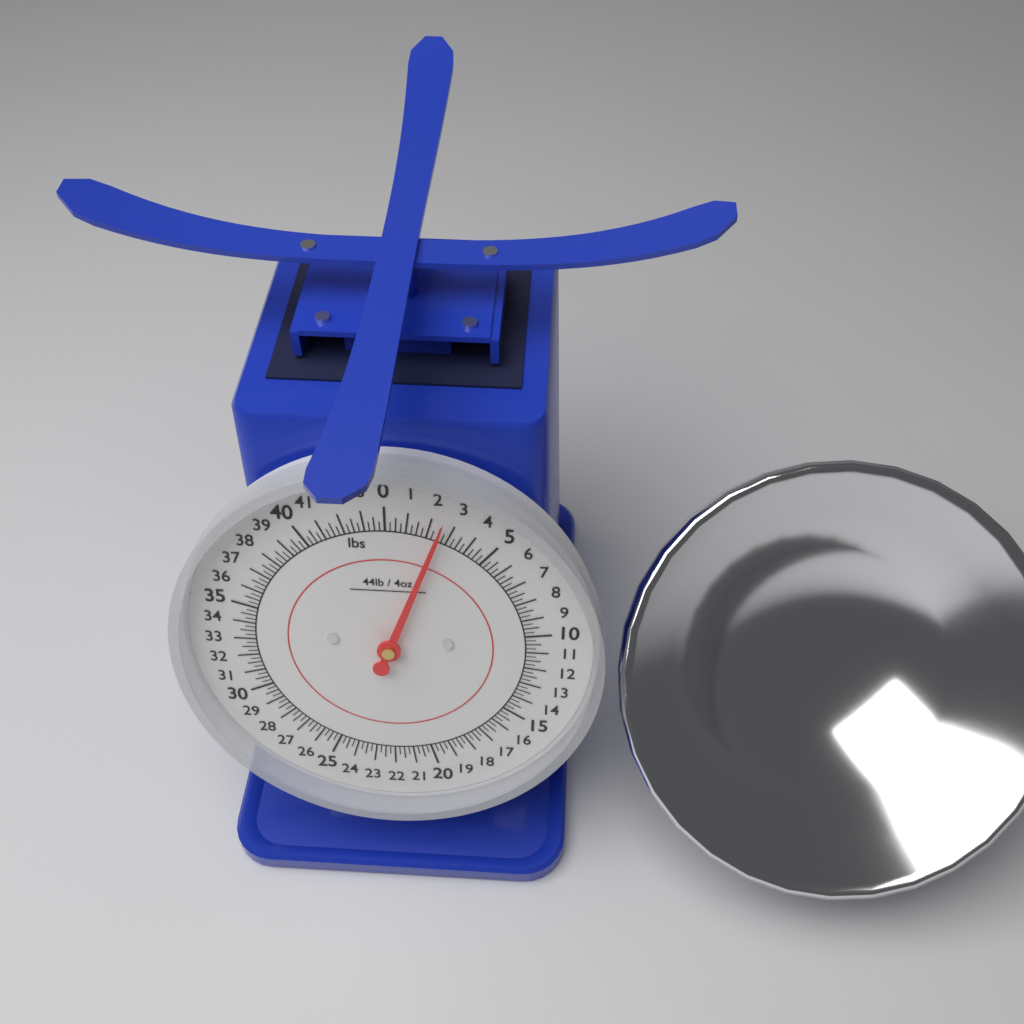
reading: 2.50 lbs
